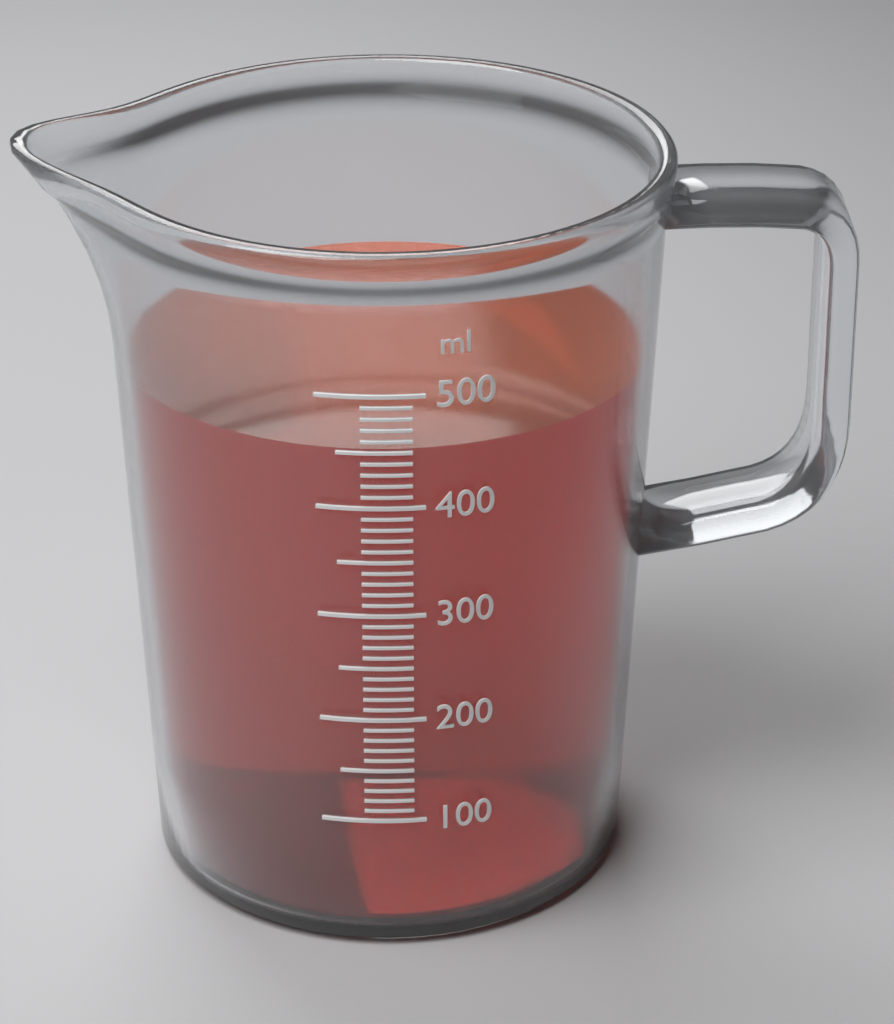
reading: 450 ml
